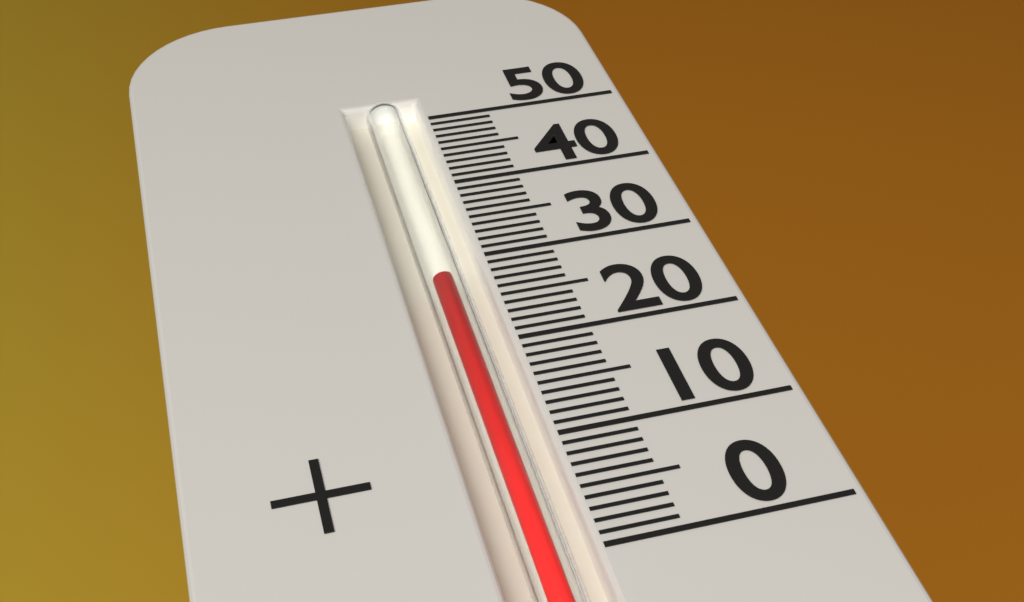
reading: 28 (no unit)
